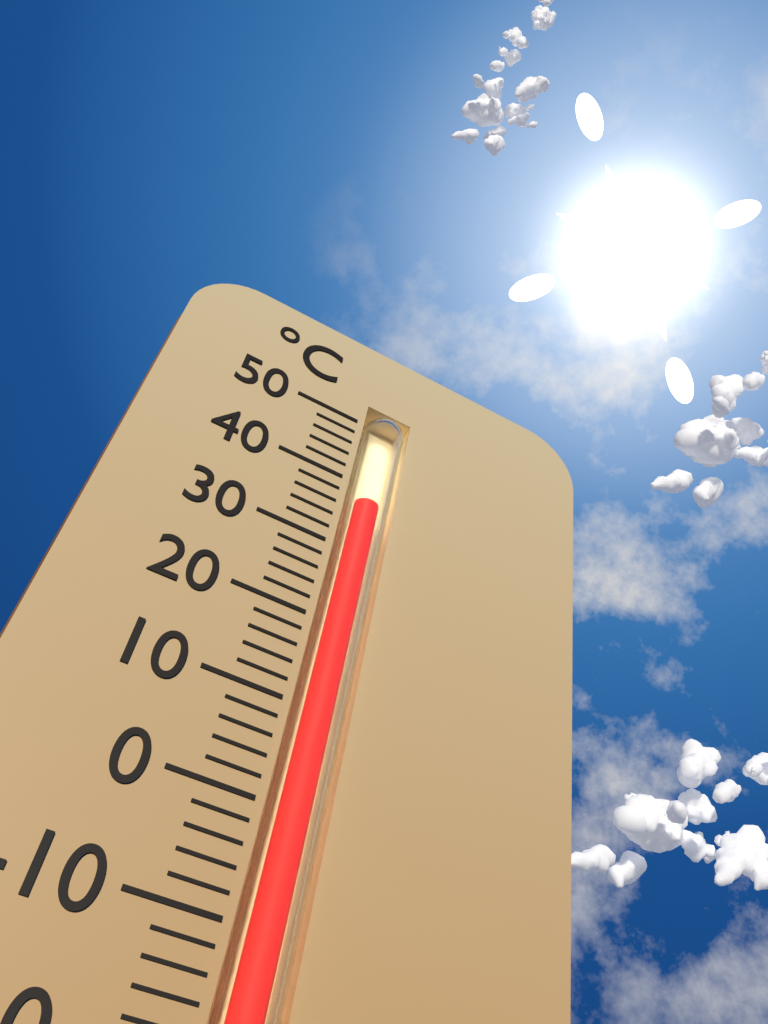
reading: 38 °C
